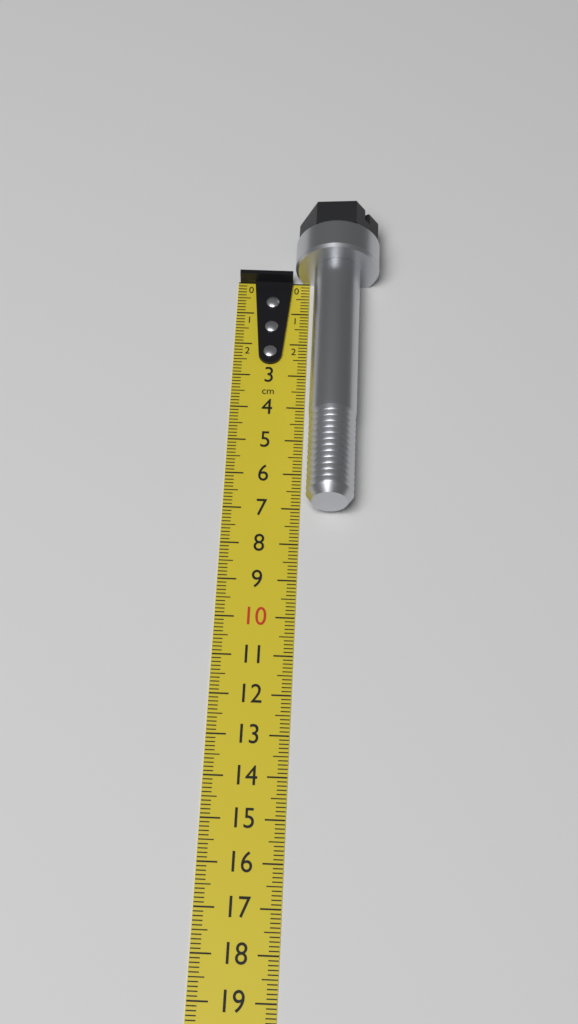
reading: 7.1 cm
